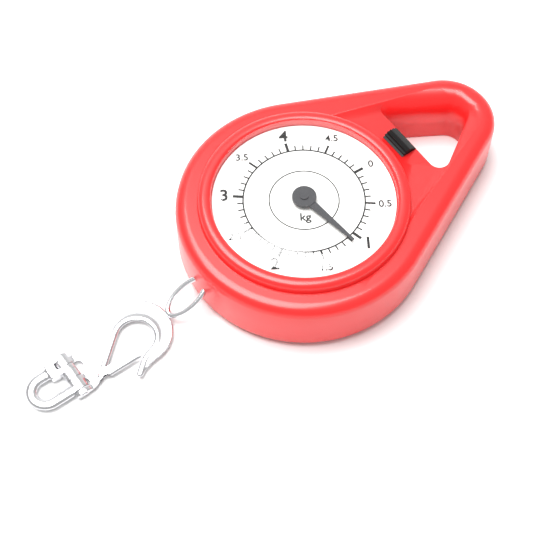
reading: 1.1 kg
